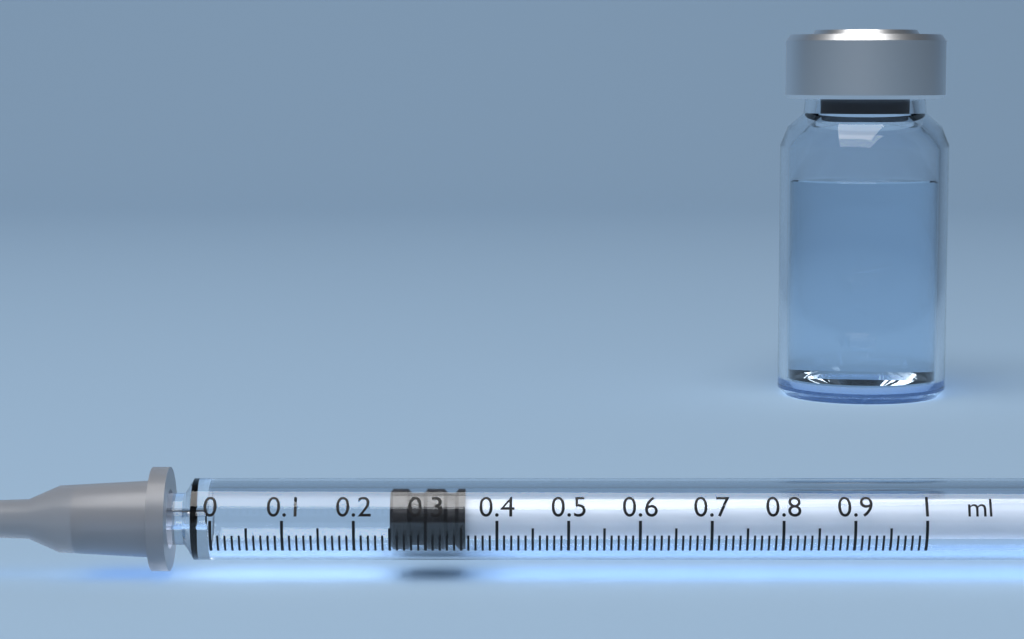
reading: 0.25 ml
